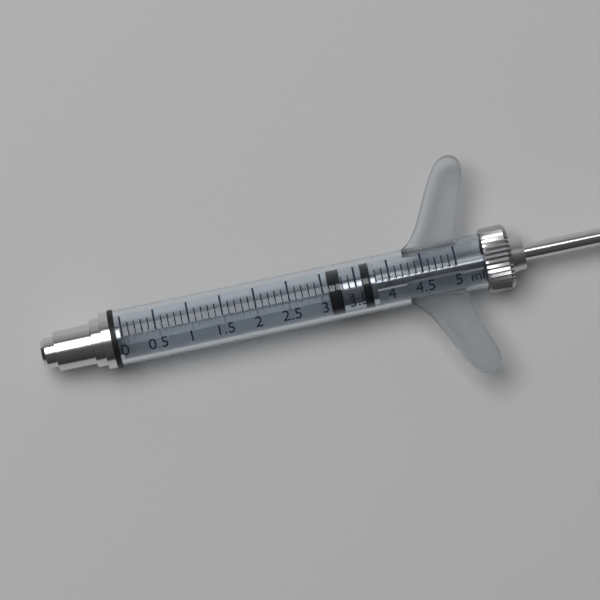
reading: 3.1 ml
